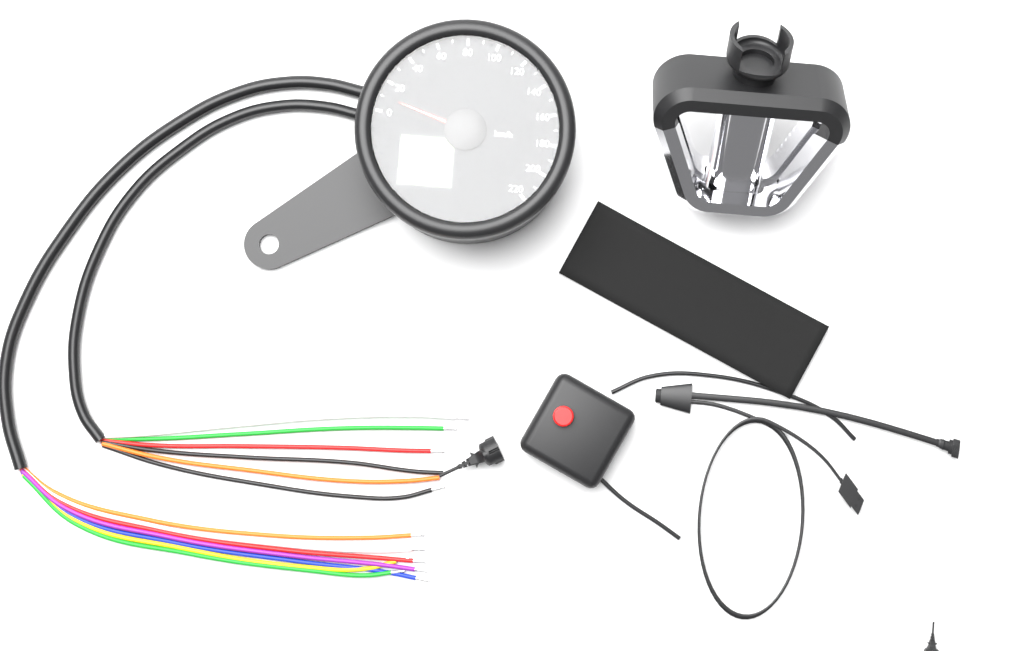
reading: 10 km/h
